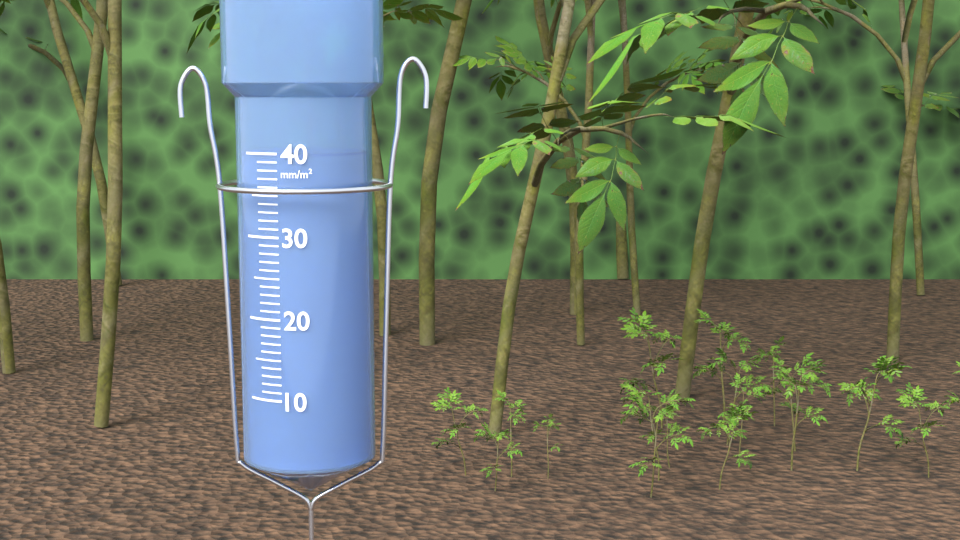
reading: 40 mm/m²
